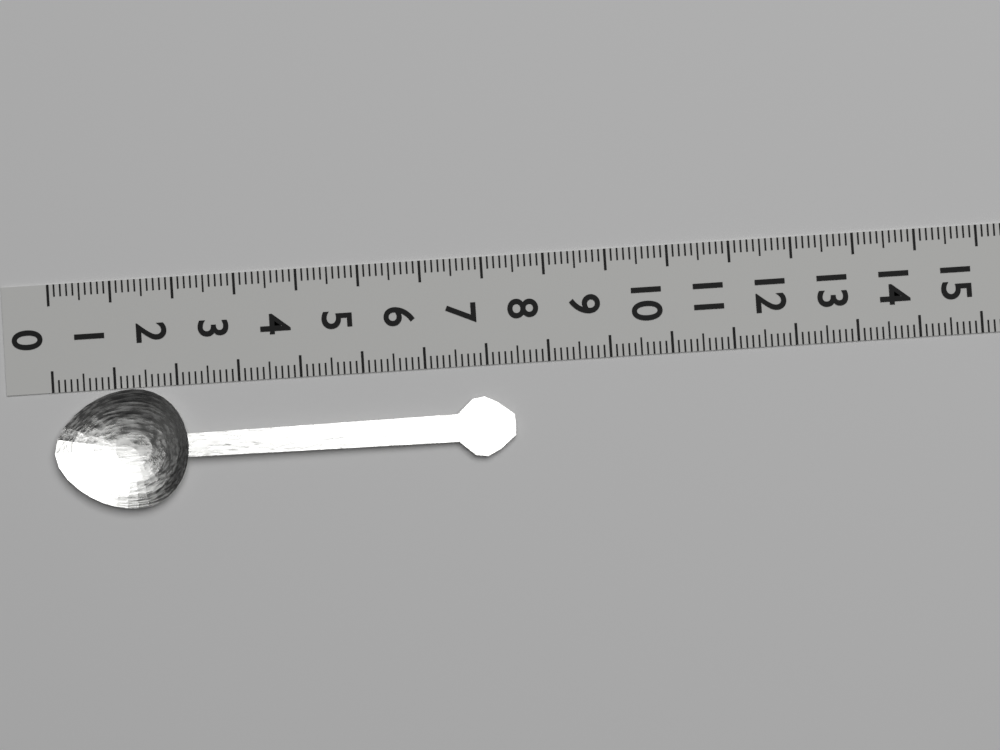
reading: 7.4 (no unit)
